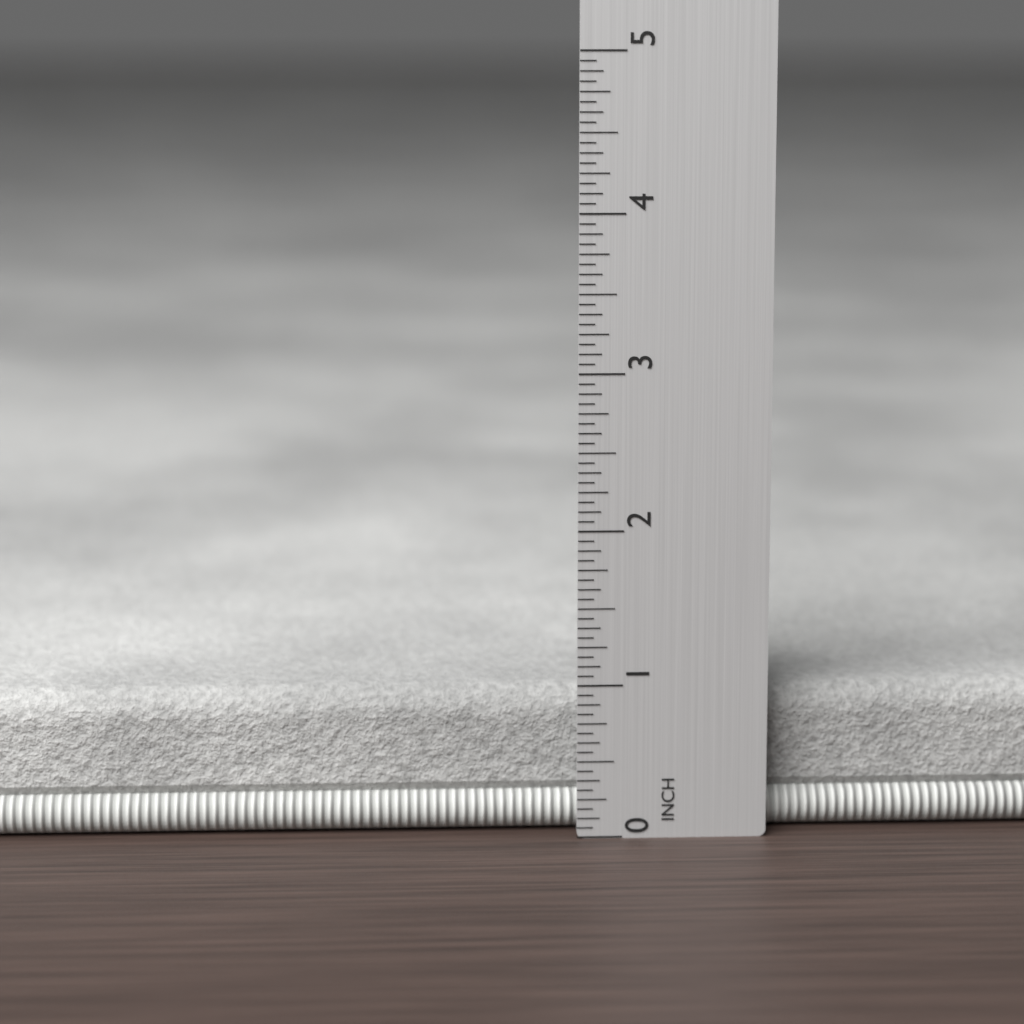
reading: 0.9375 in
